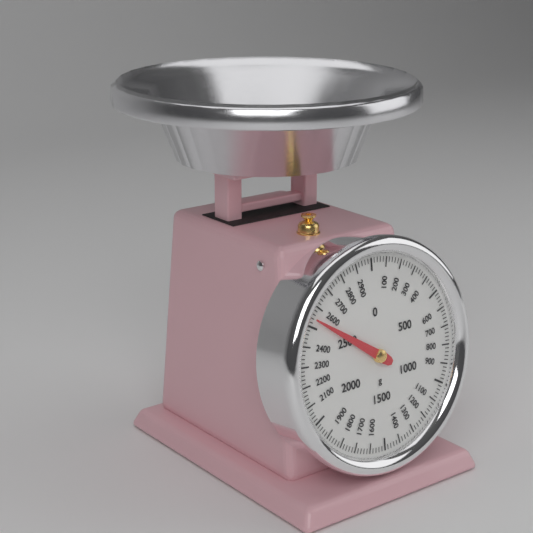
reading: 2540 g
